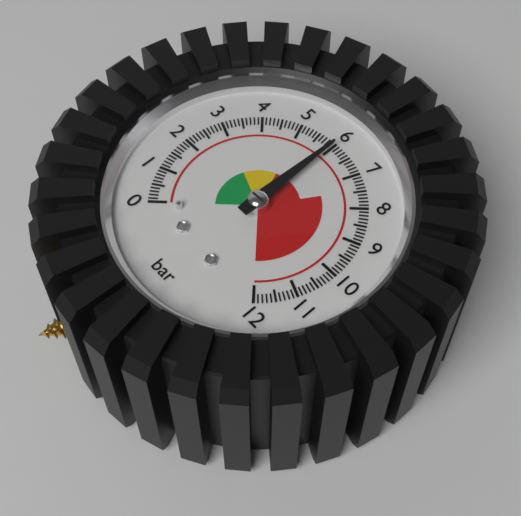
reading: 6.0 bar
